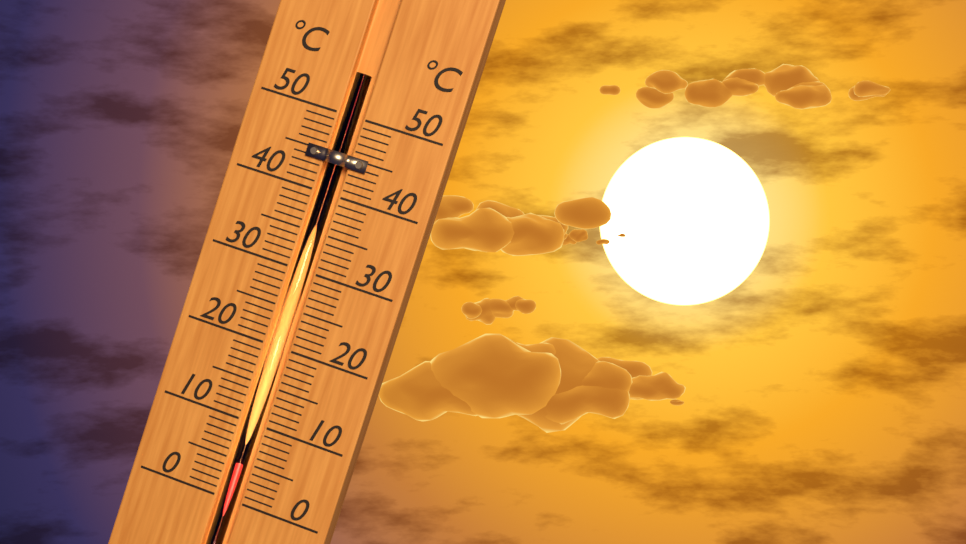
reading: 5 °C
